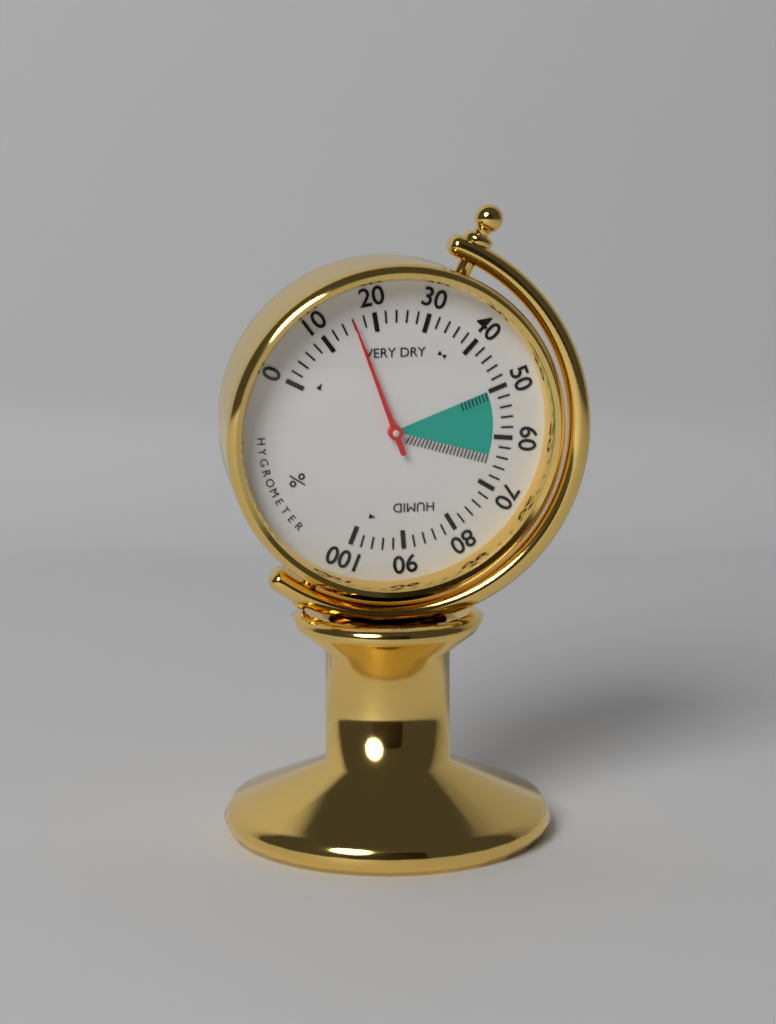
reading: 16 %
